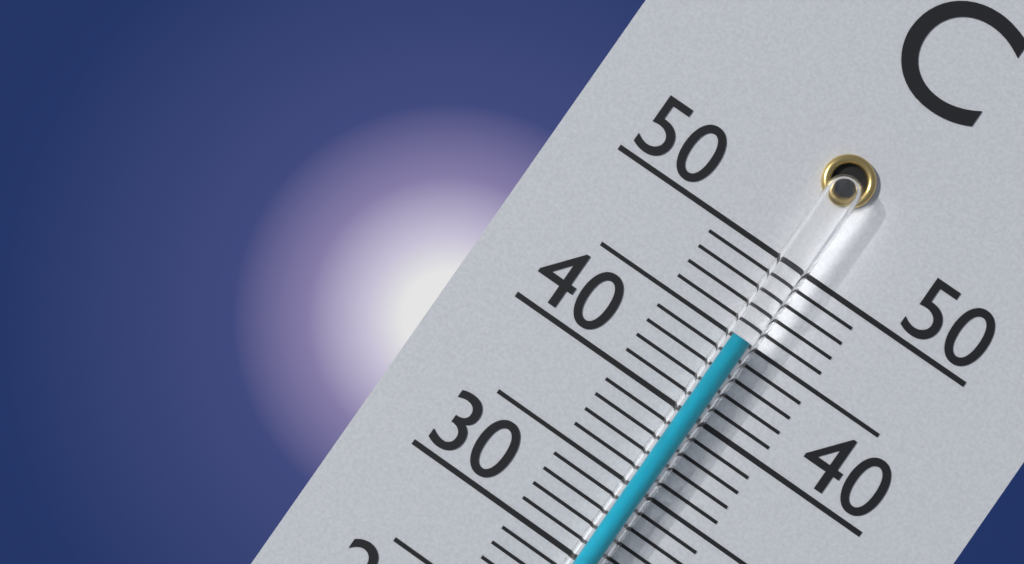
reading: 45 °C
